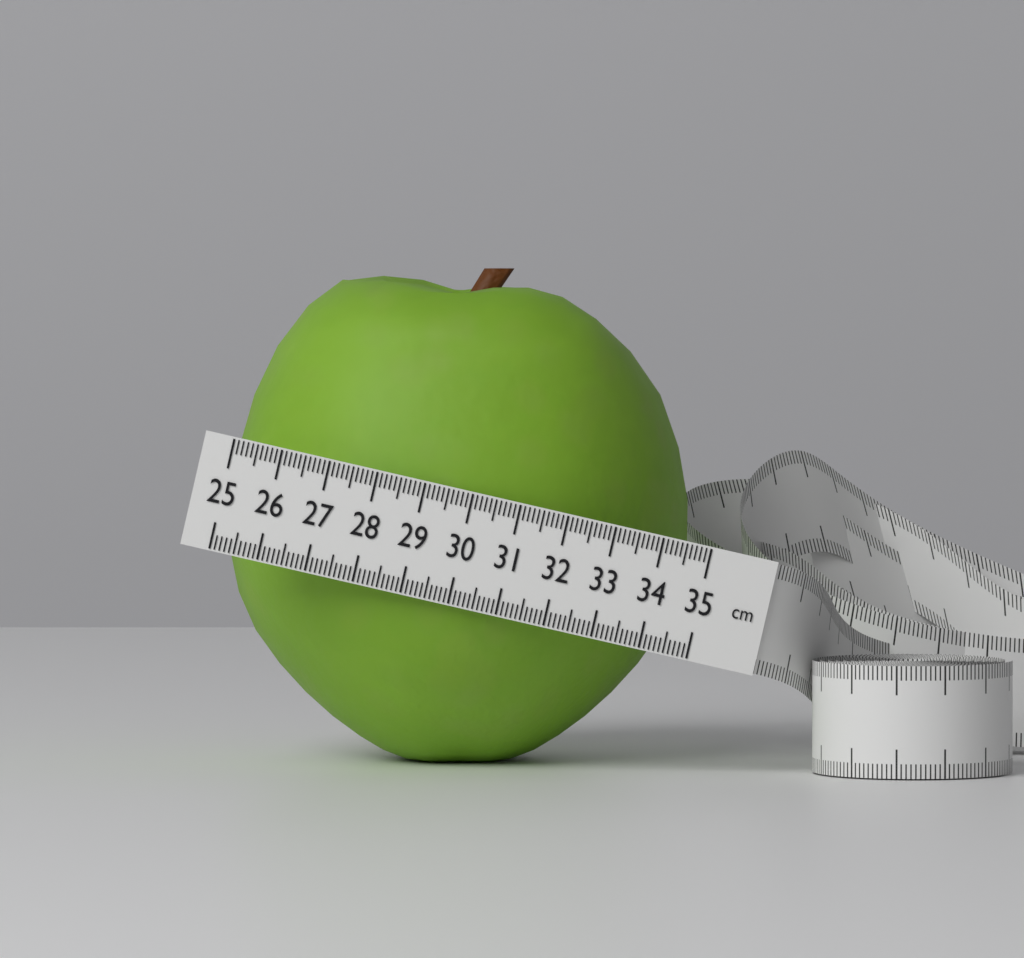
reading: 34.7 cm
